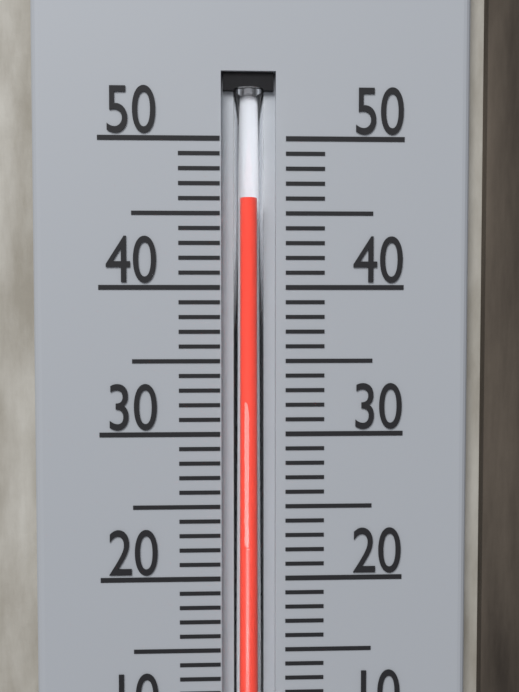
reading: 46 °C
